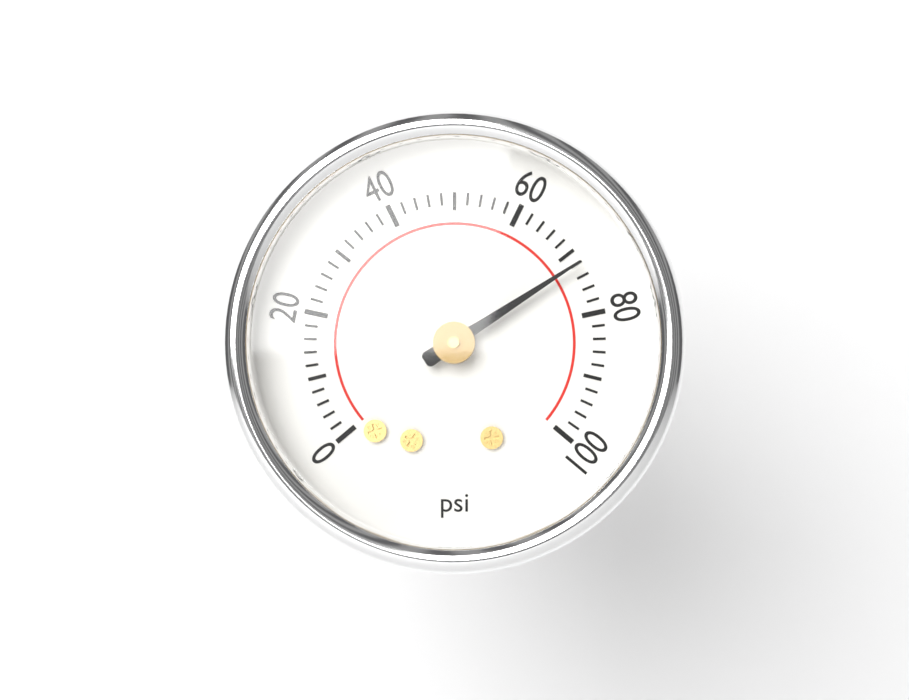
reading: 72 psi
